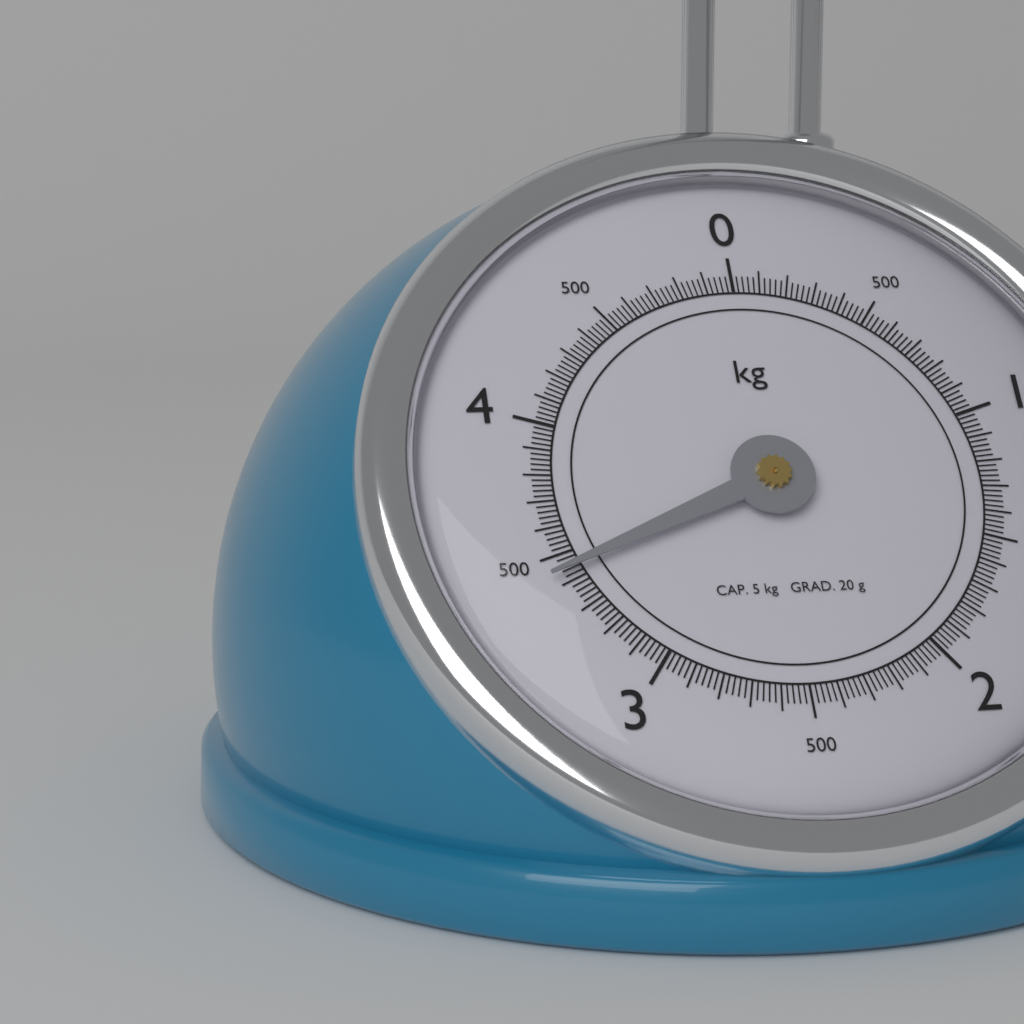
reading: 3.44 kg
